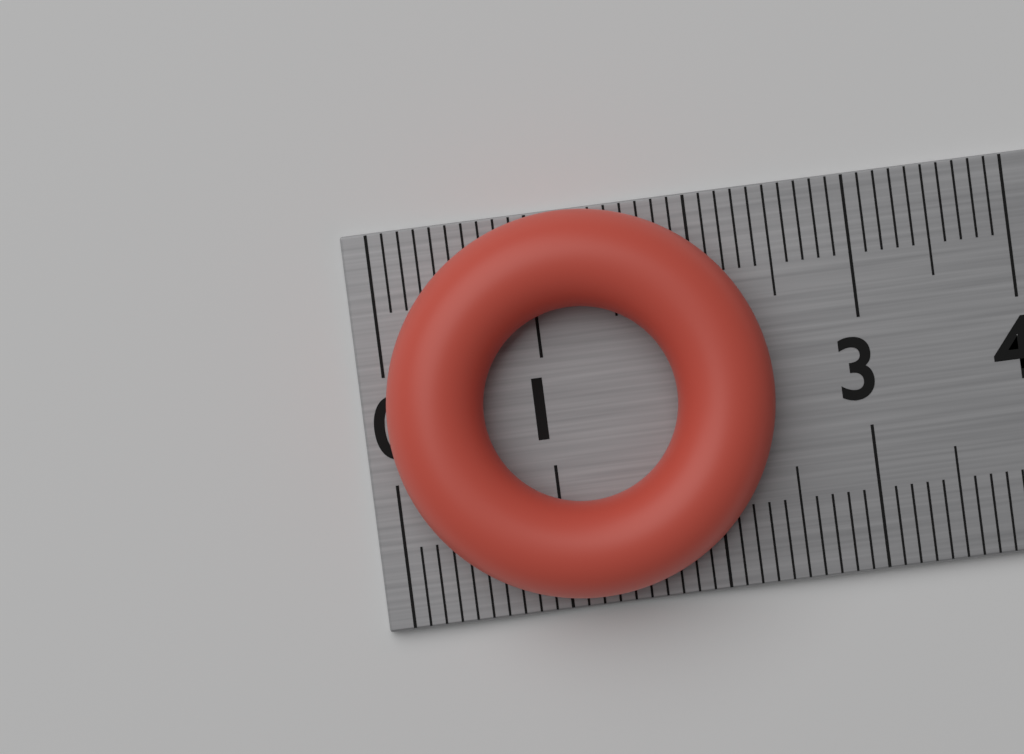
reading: 2.4 cm
